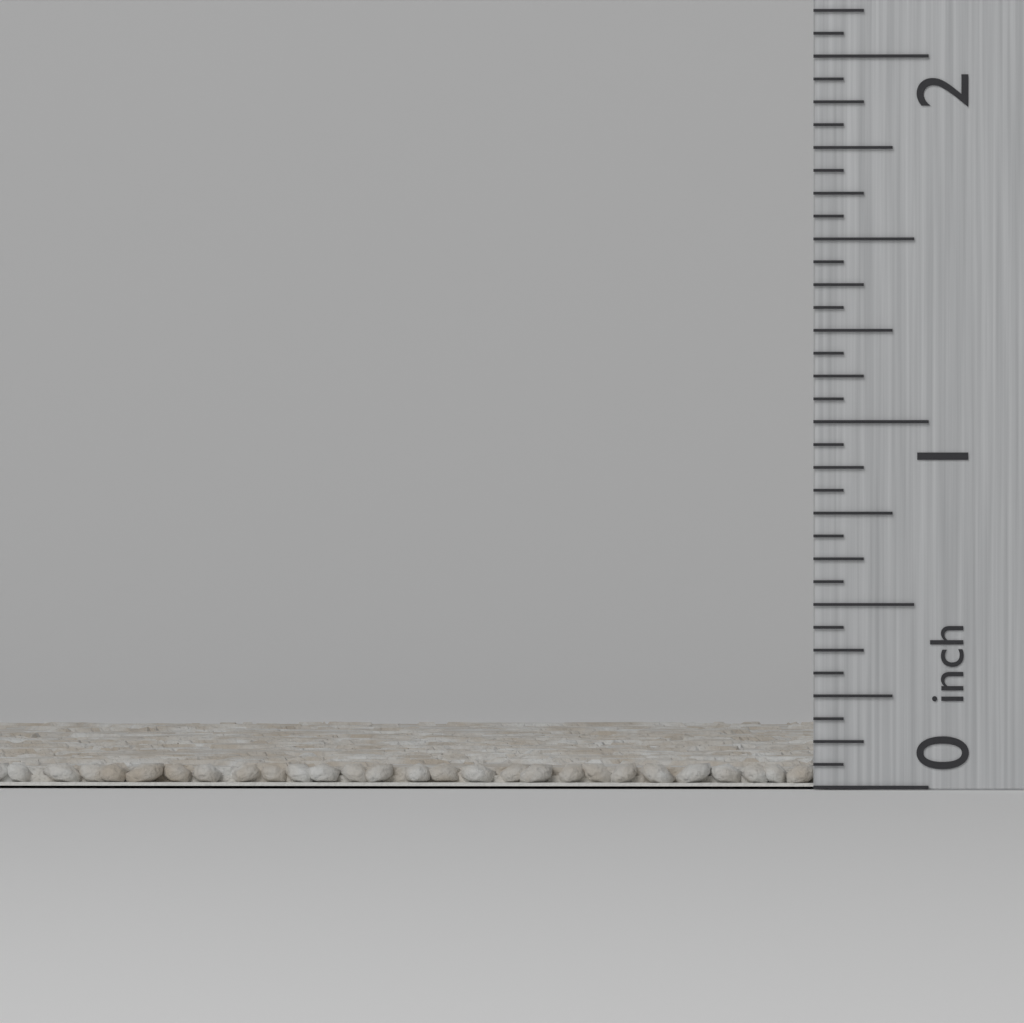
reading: 0.0625 inch
